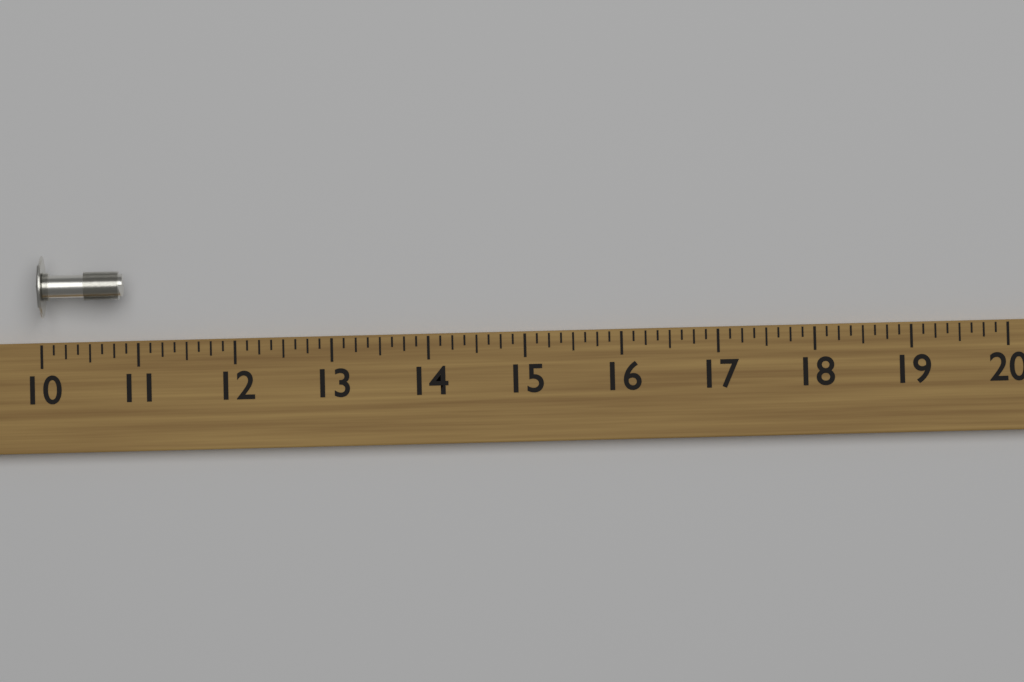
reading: 10.875 (no unit)
